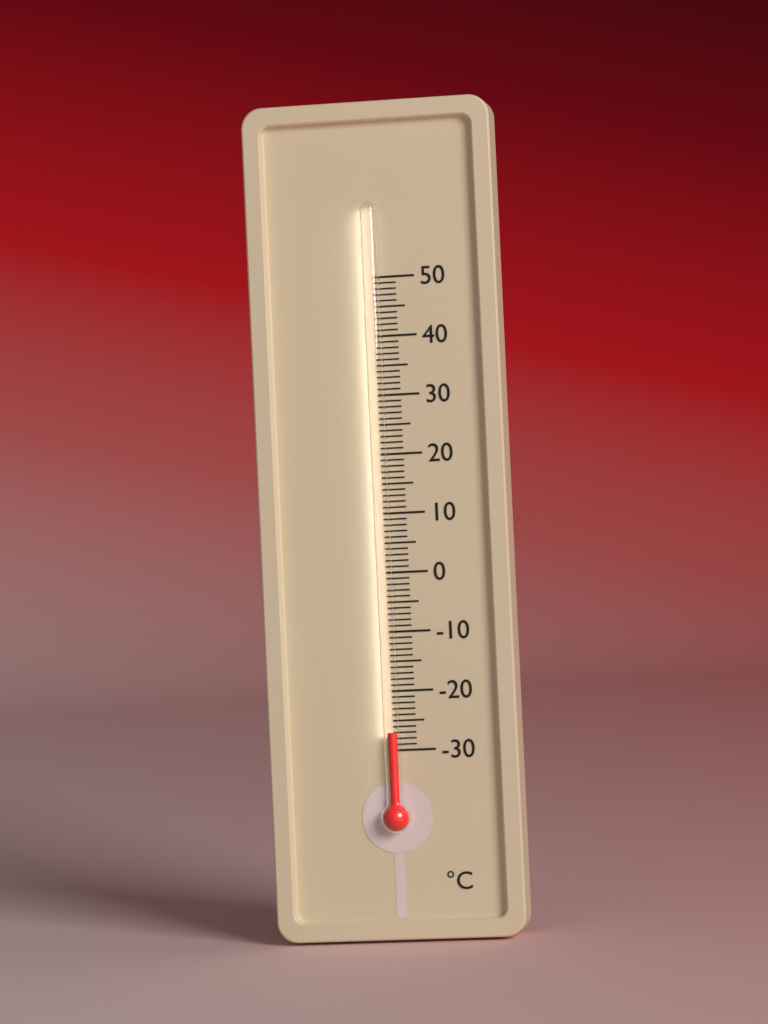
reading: -27 °C
